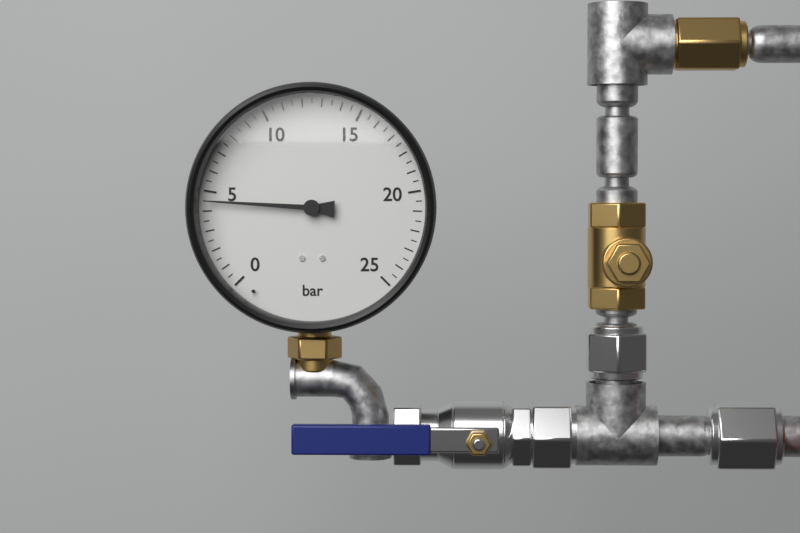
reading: 4.5 bar
